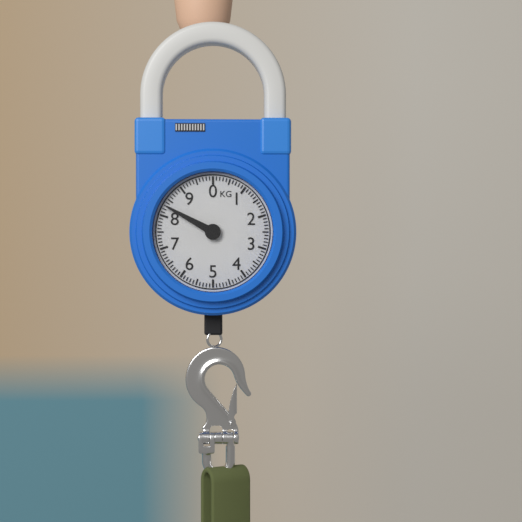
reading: 8.3 kg
